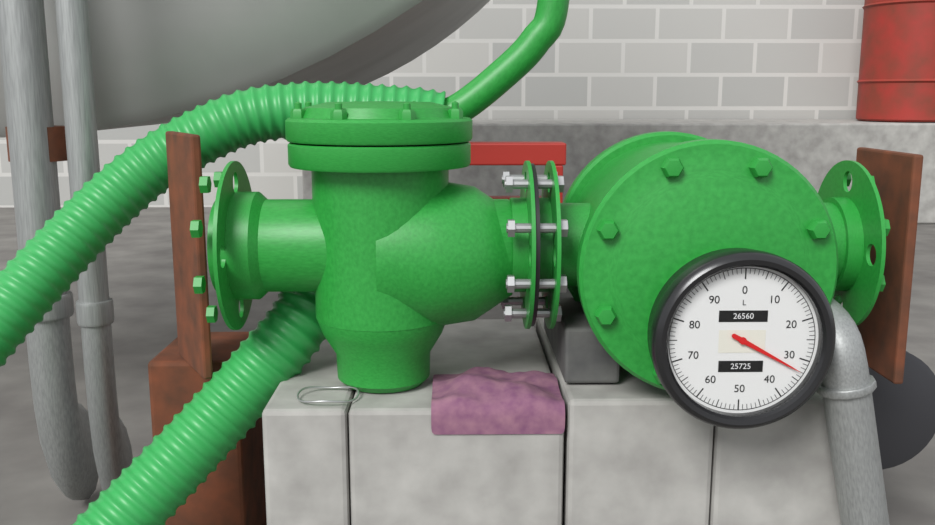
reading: 33 L
